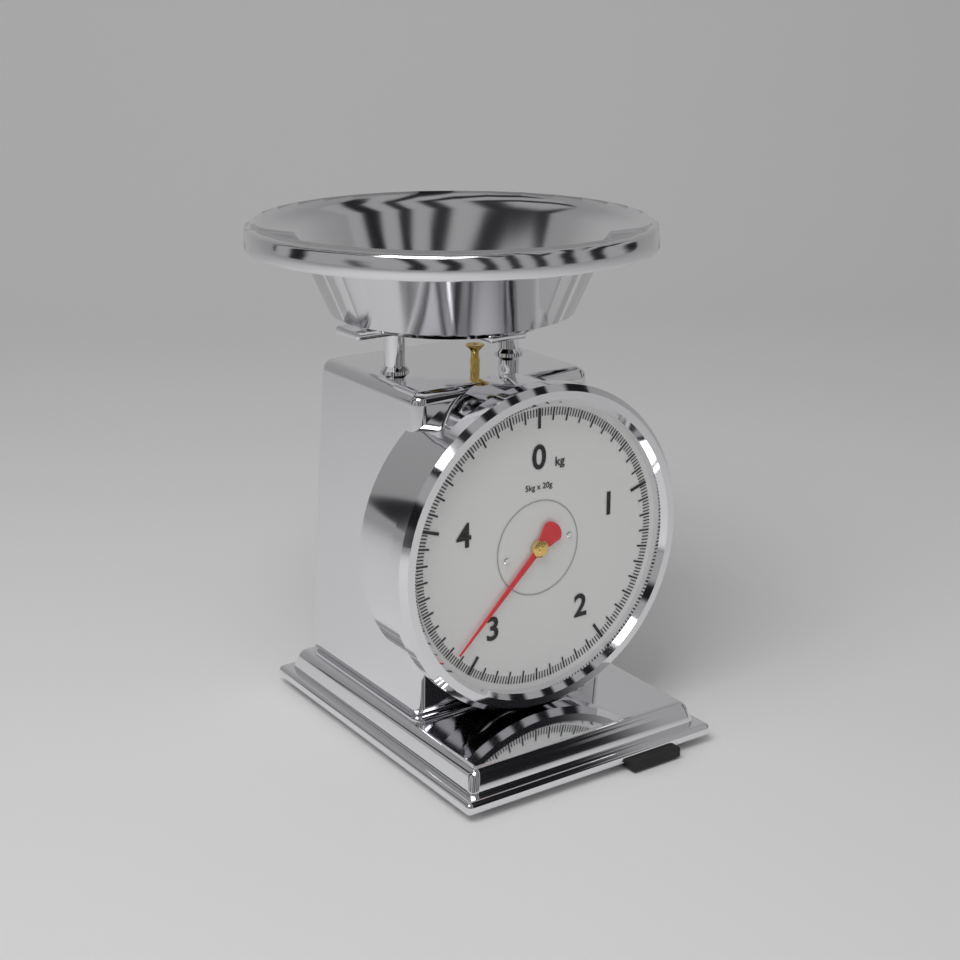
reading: 3.14 kg
